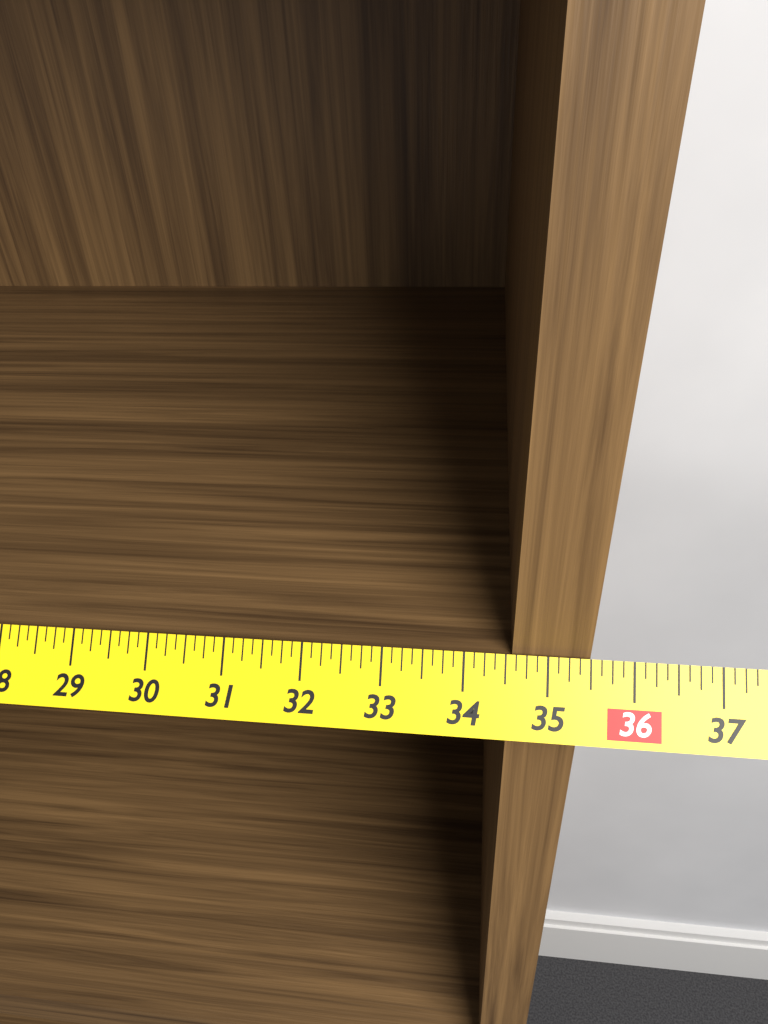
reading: 35.500 in
